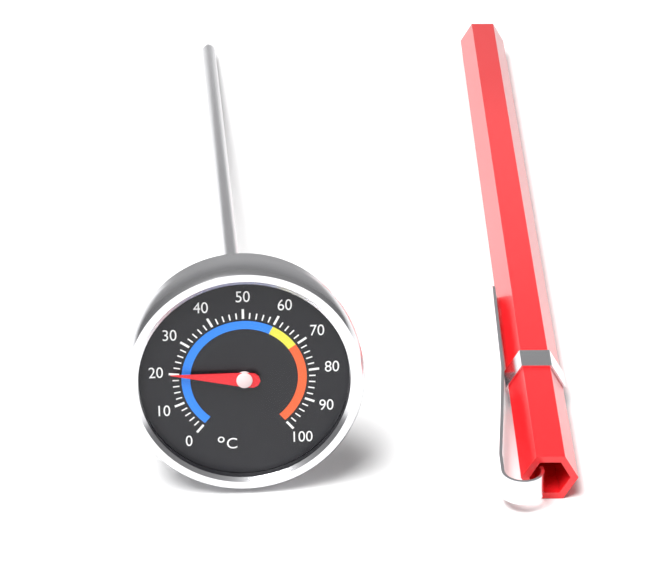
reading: 20 °C
